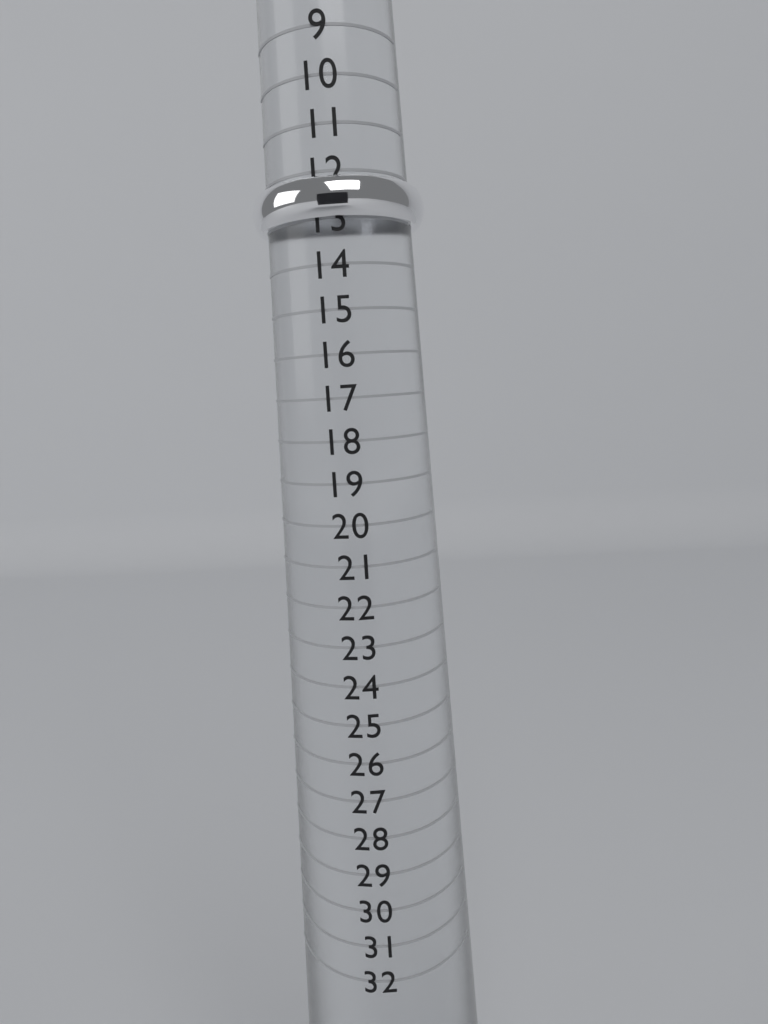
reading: 13 (no unit)
